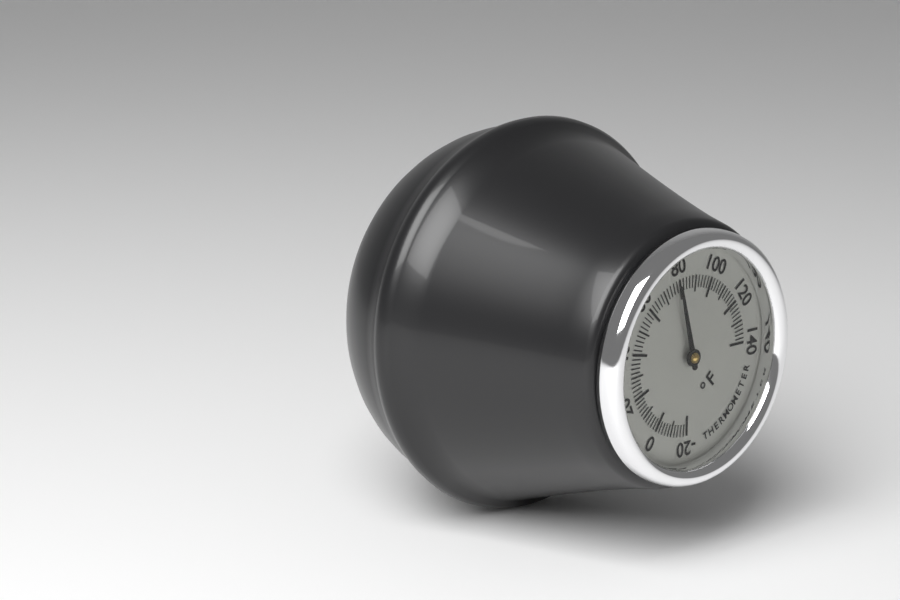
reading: 78 °F
